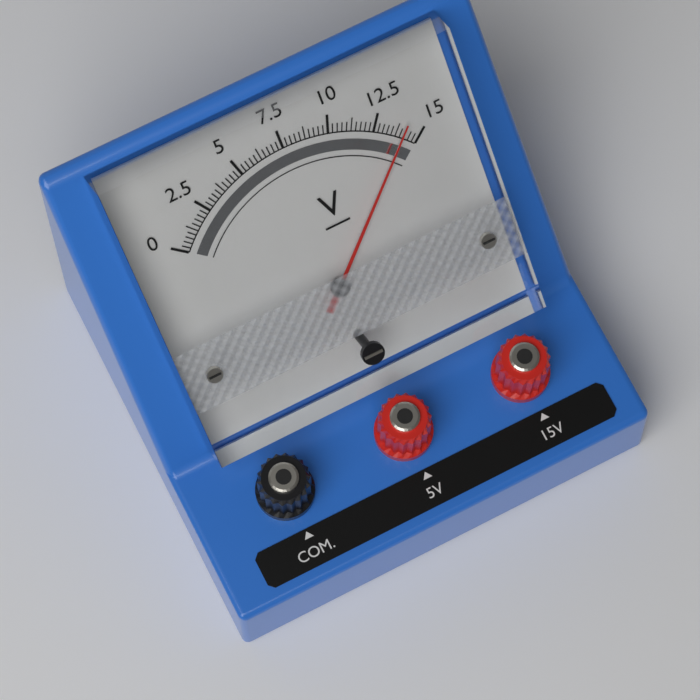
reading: 14.00 V
